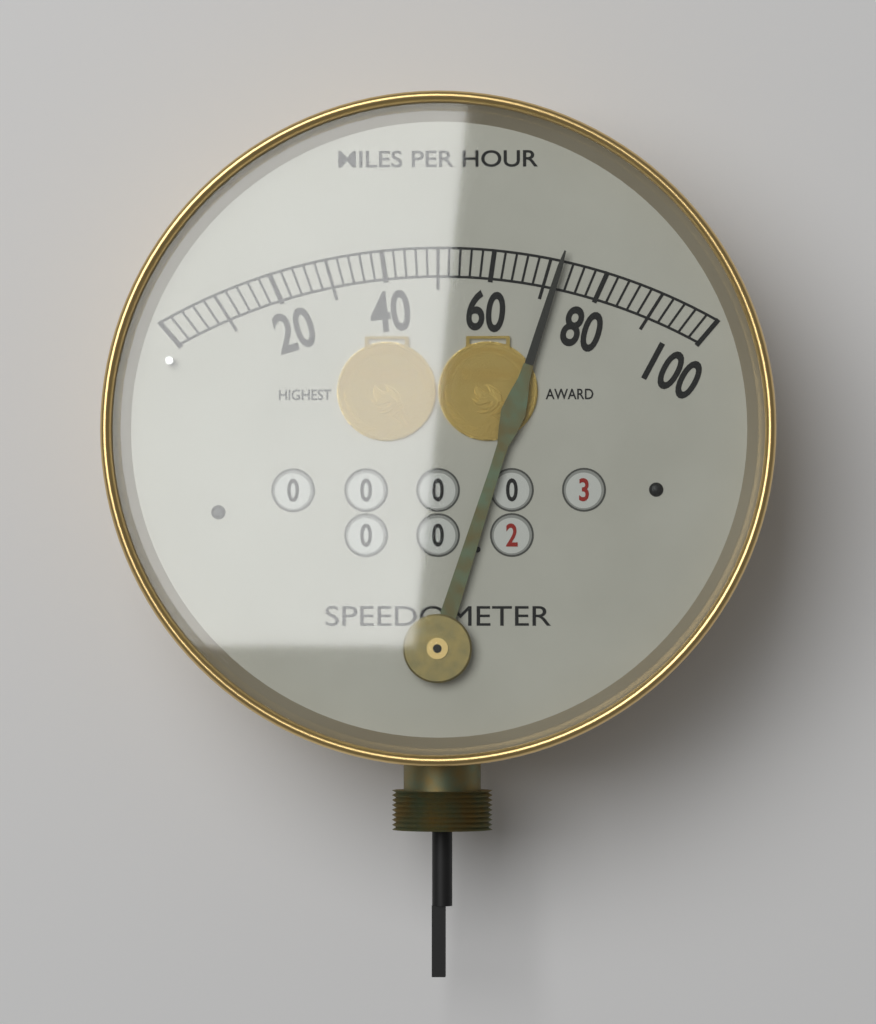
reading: 72 mph
